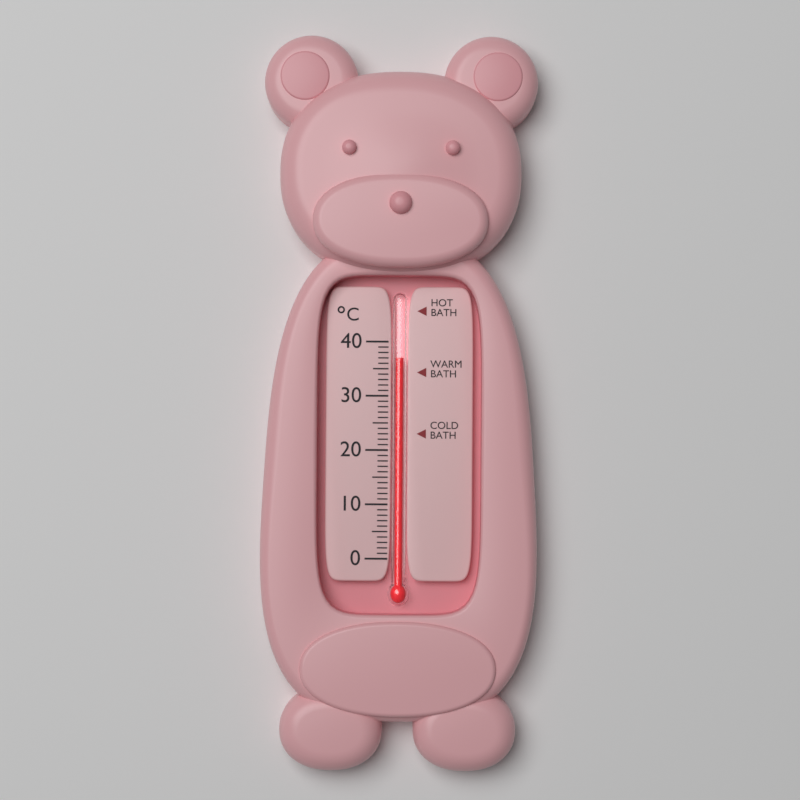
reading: 37 °C
